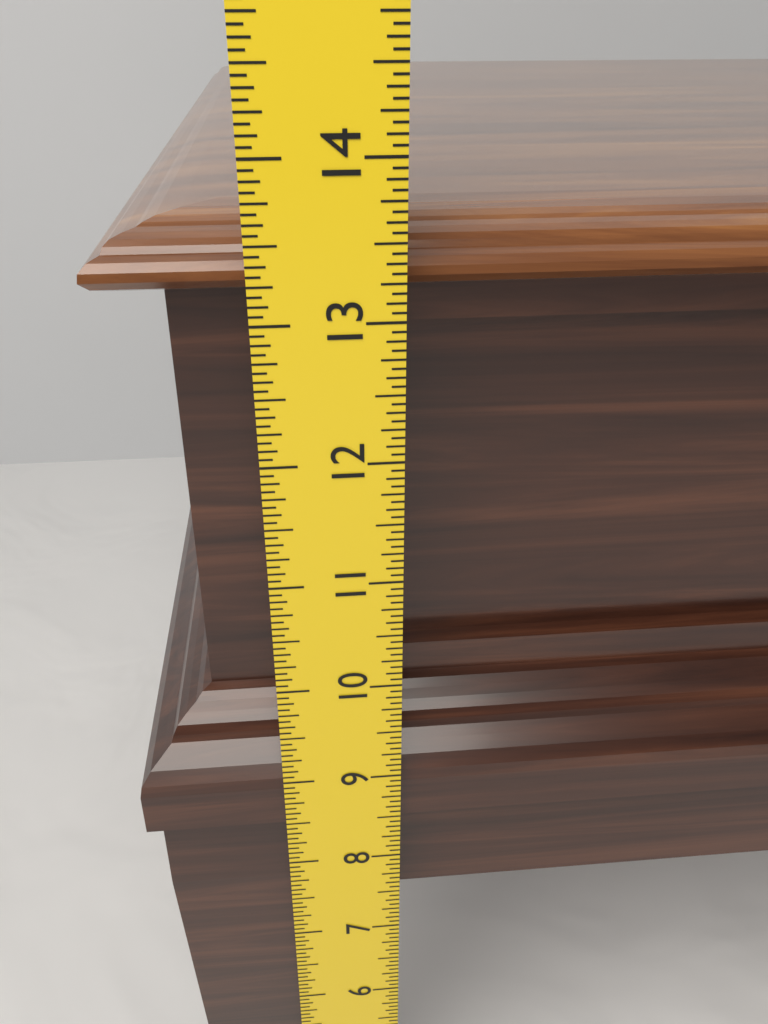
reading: 13.5625 in
